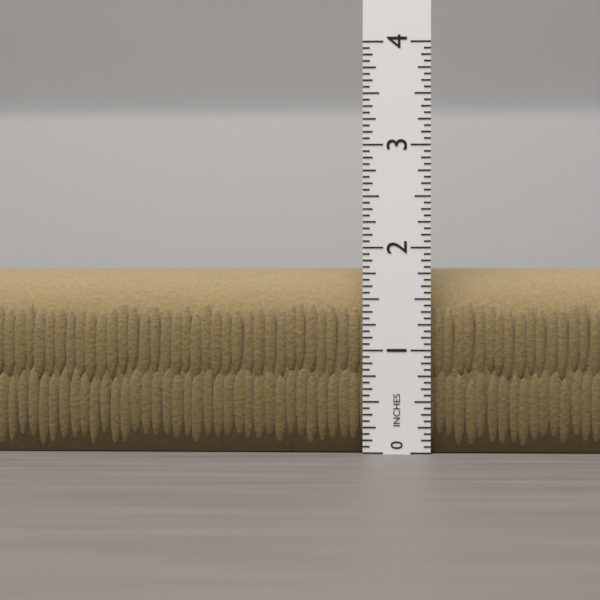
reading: 1.8125 in
